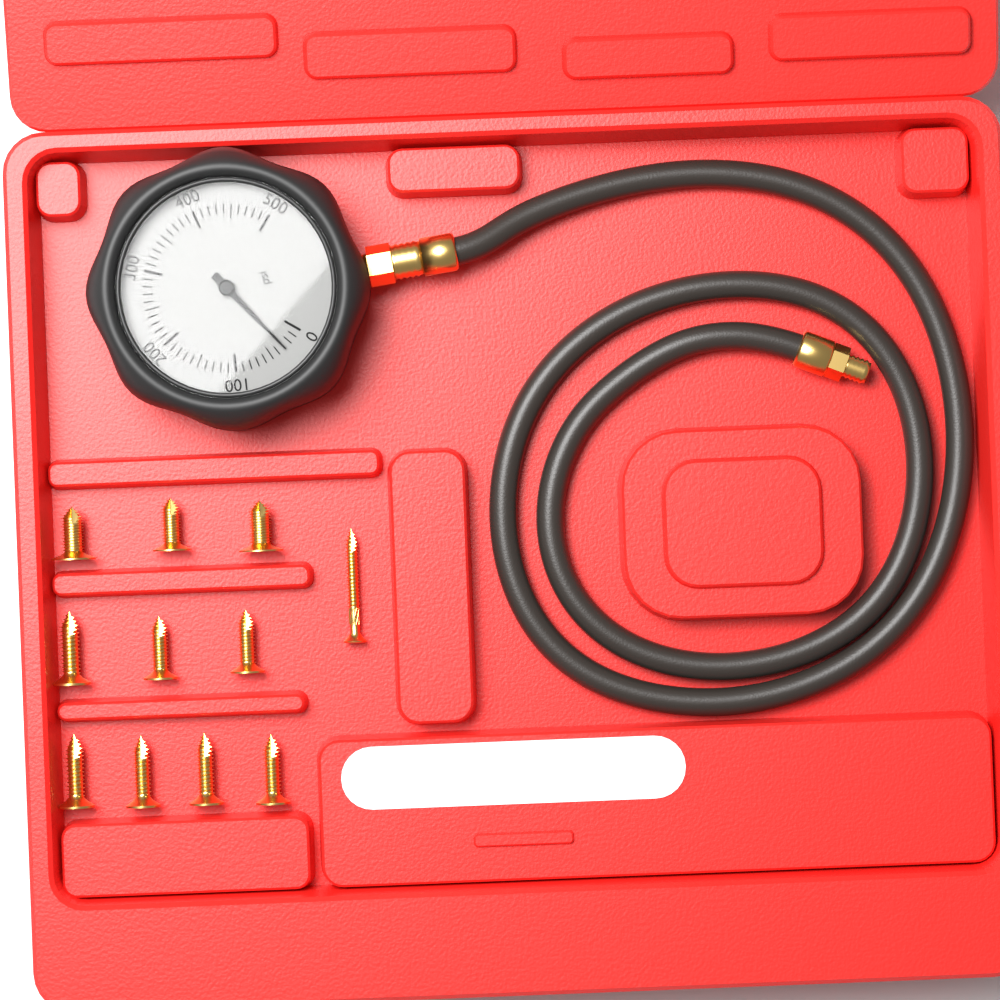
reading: 30 psi
